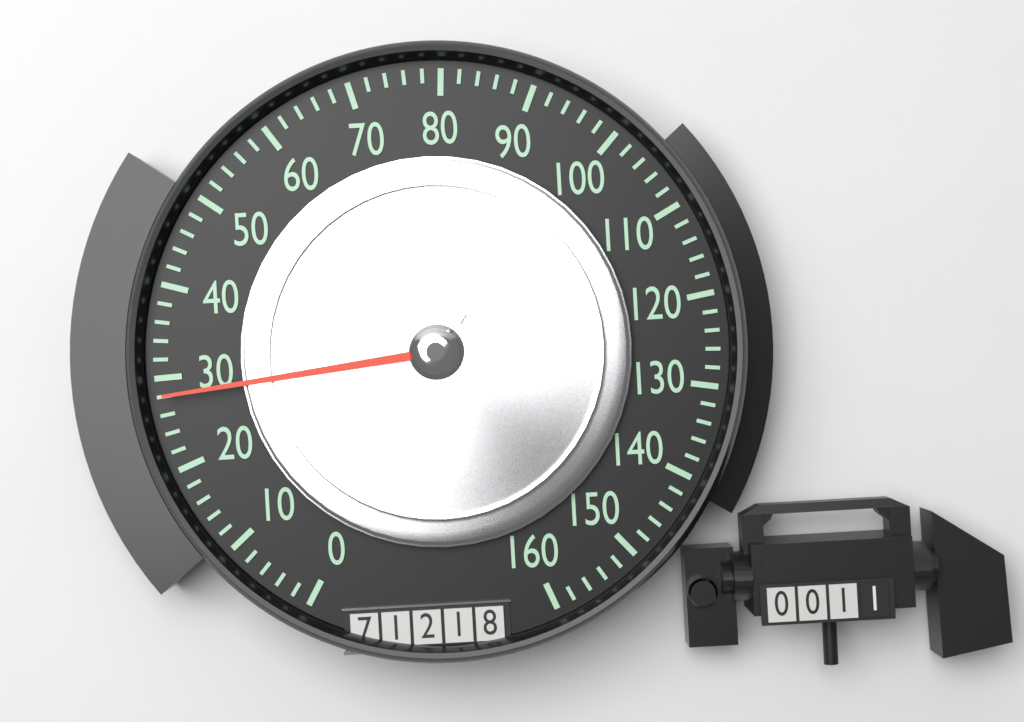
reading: 28 (no unit)
